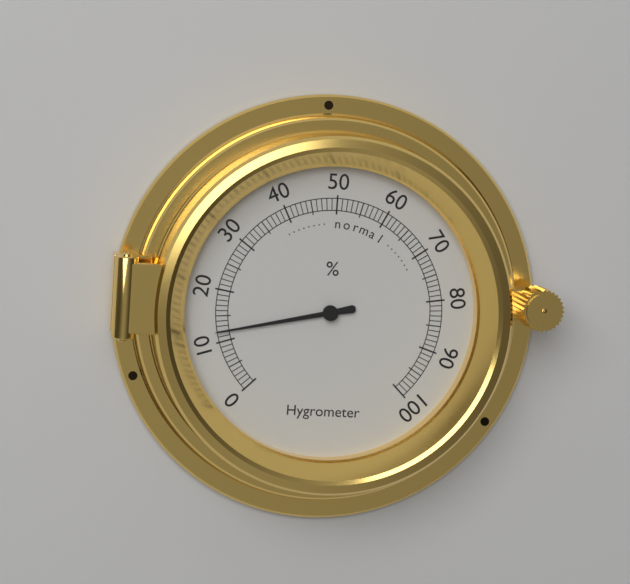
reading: 12 %
